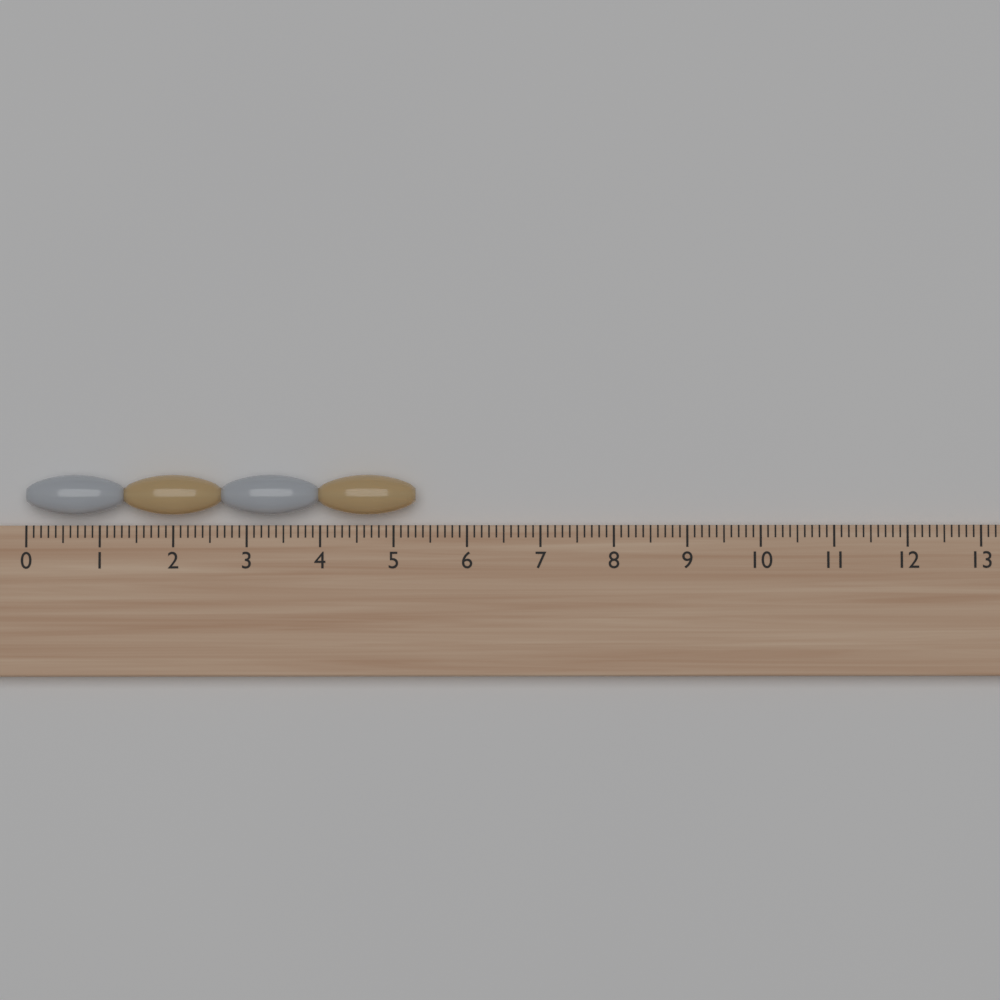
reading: 5.3 (no unit)
